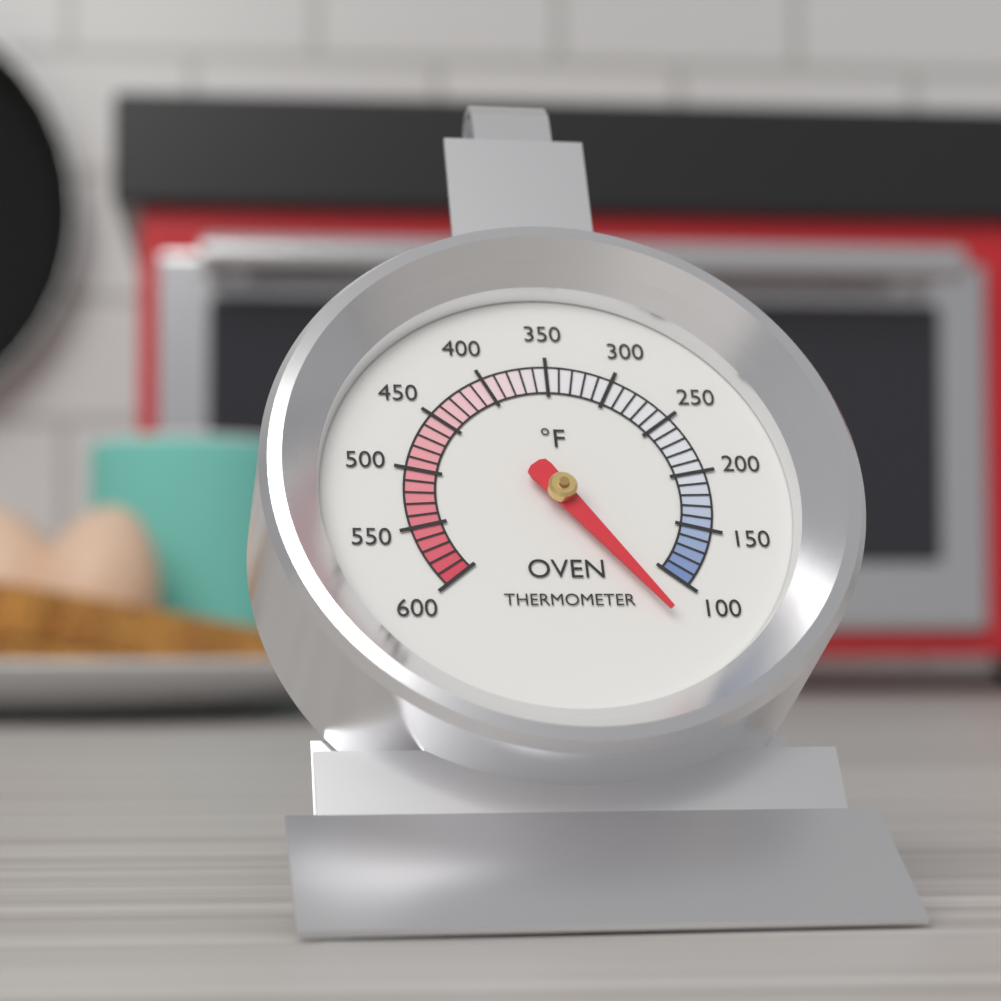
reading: 75 °F
